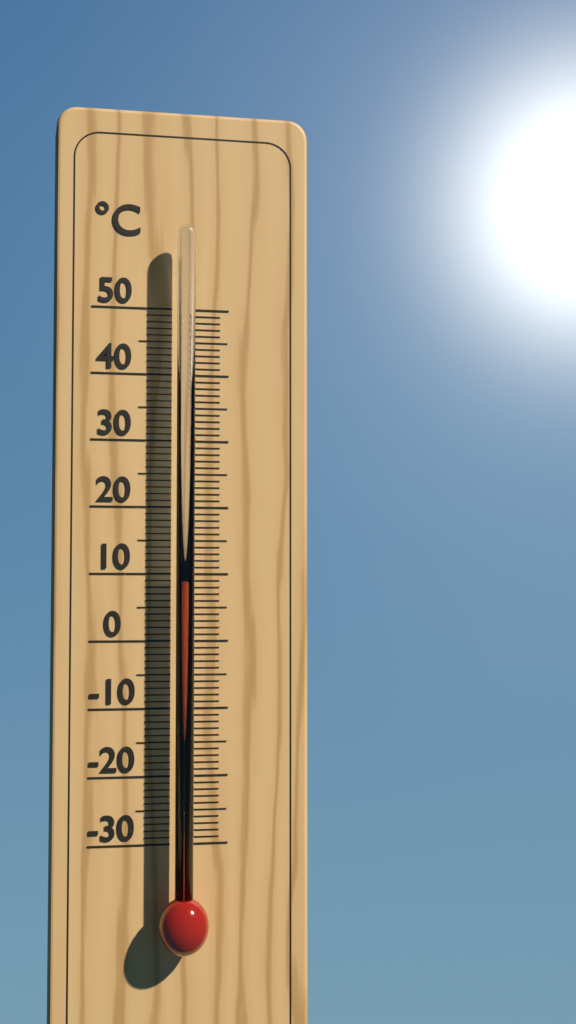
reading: 9 °C
